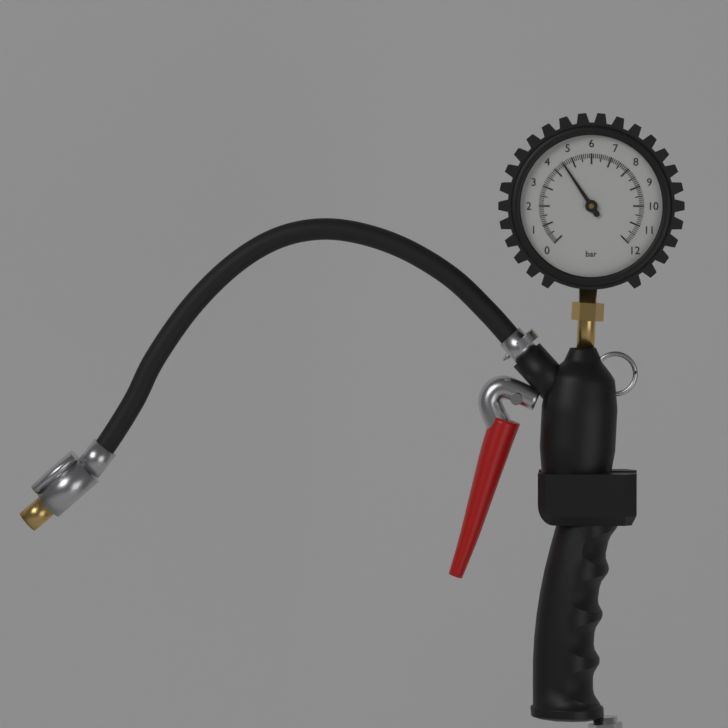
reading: 4.5 bar
